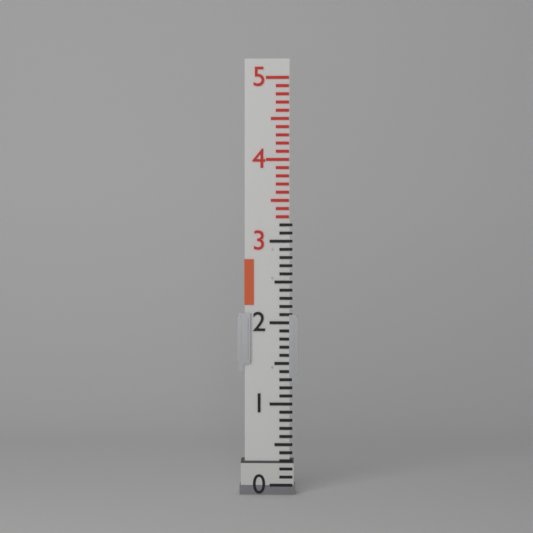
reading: 0.3 (no unit)
